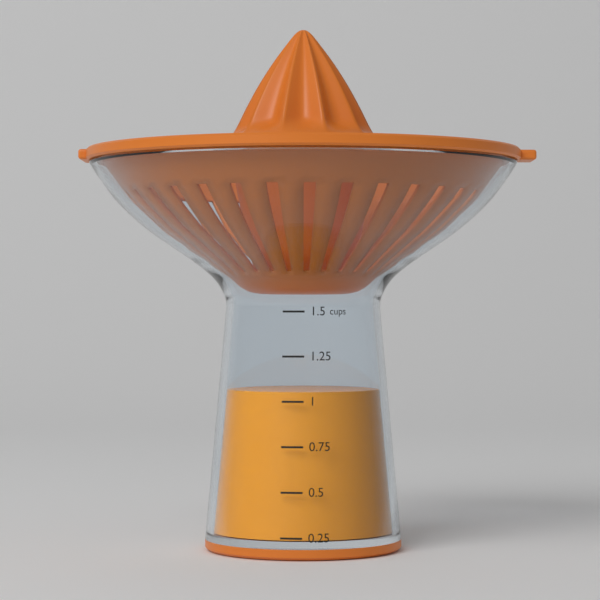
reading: 1.05 cups
